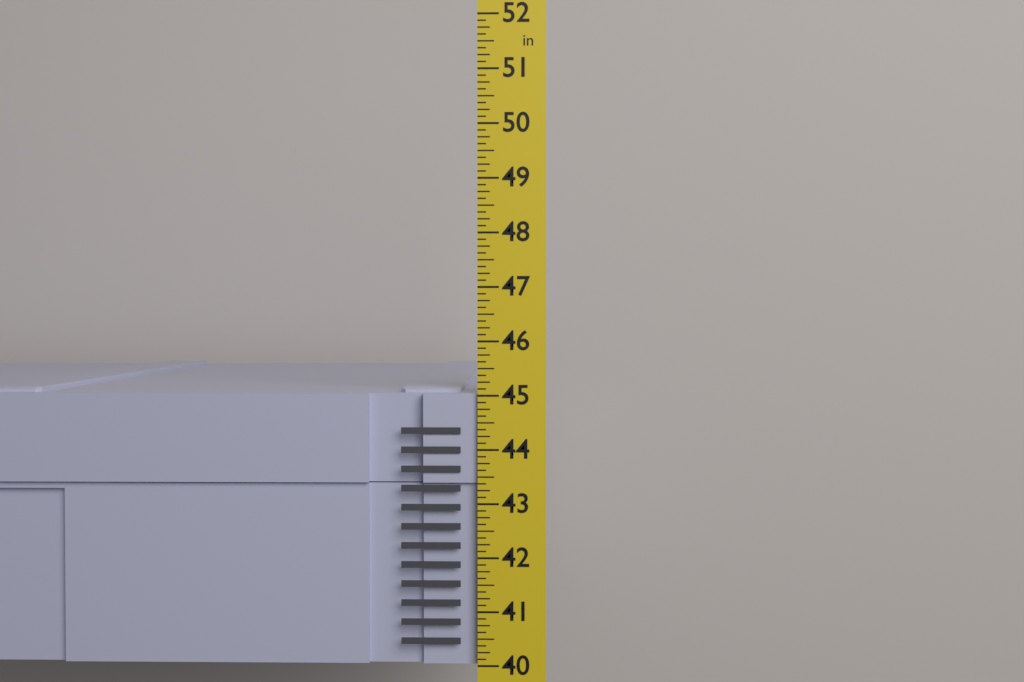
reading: 45.125 in
